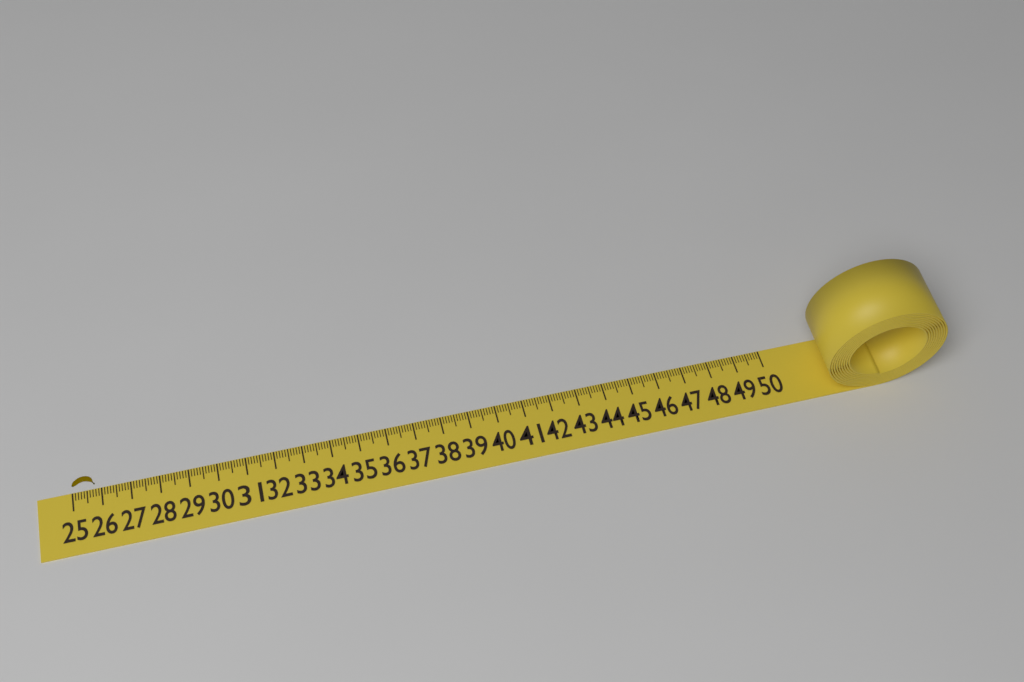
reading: 25.8 (no unit)
